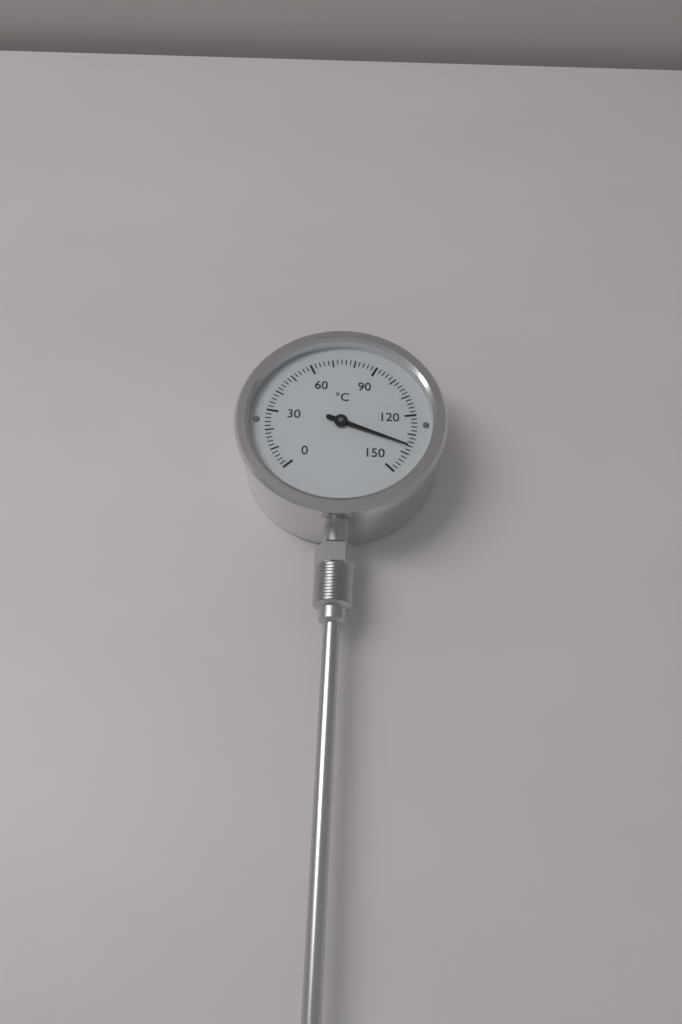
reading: 136 °C
